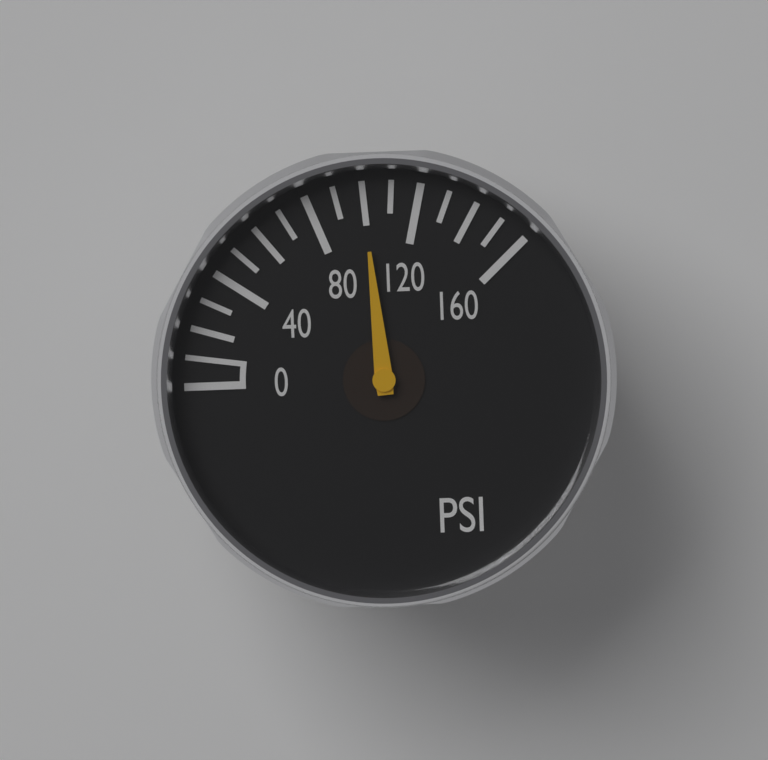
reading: 100 psi
